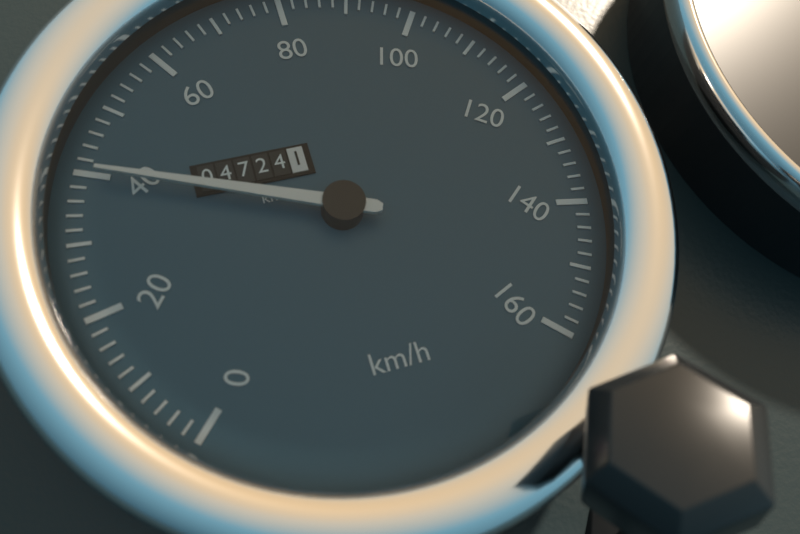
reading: 40 km/h
